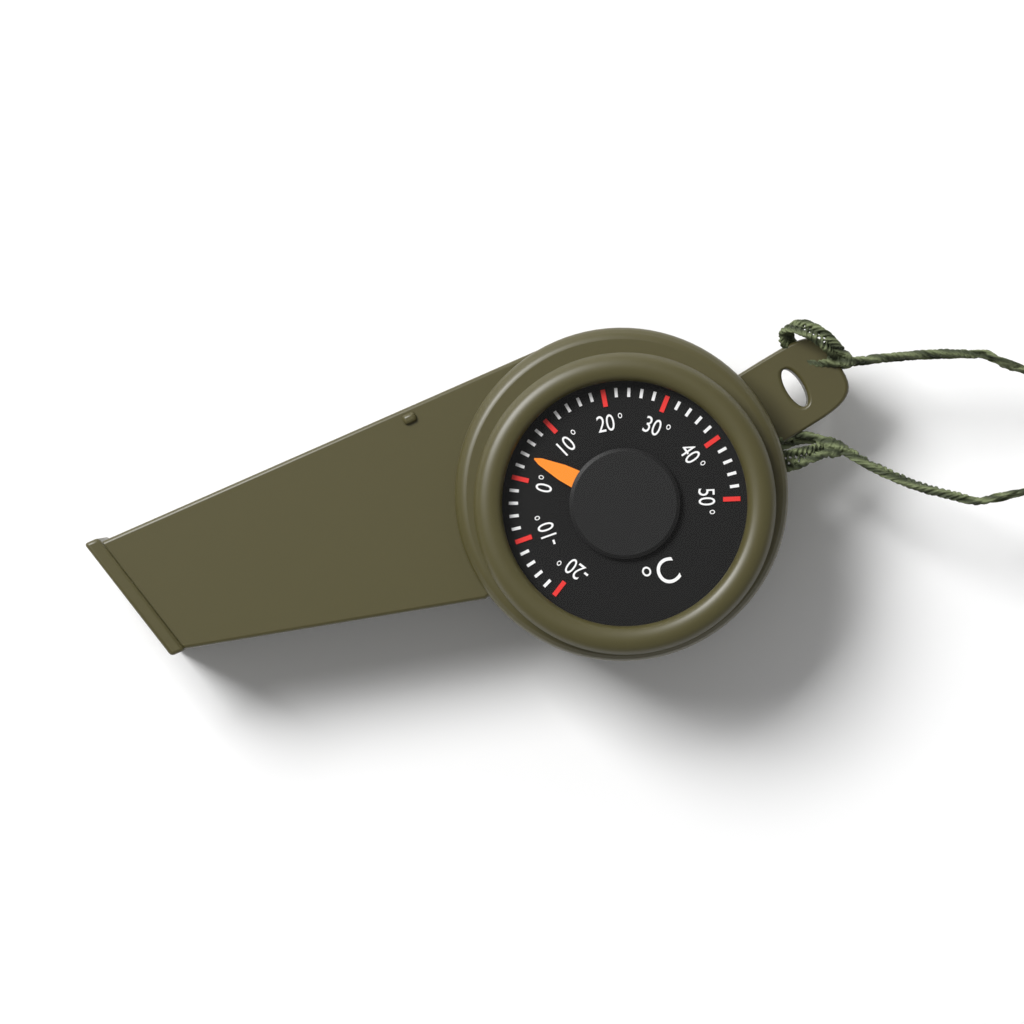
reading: 4 °C
